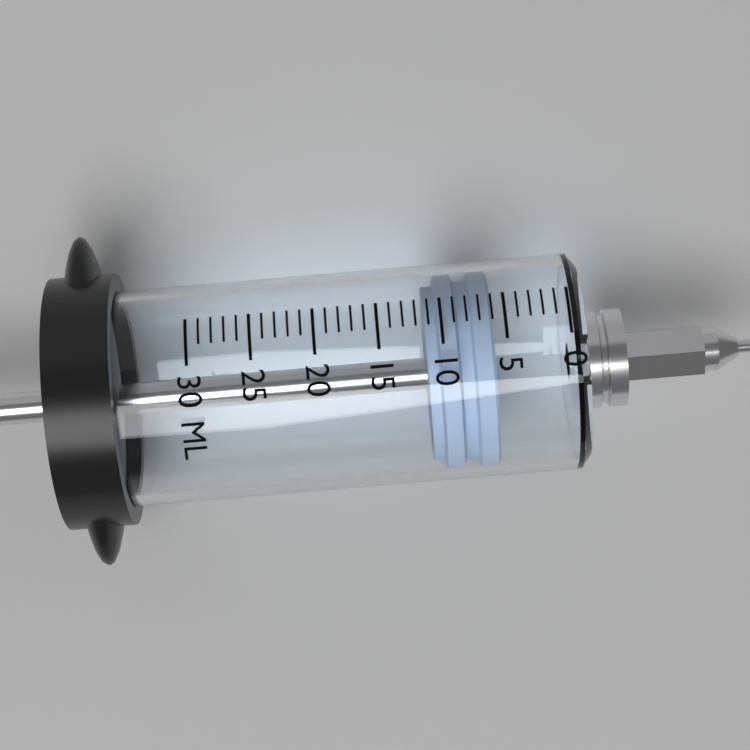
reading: 6 ml
